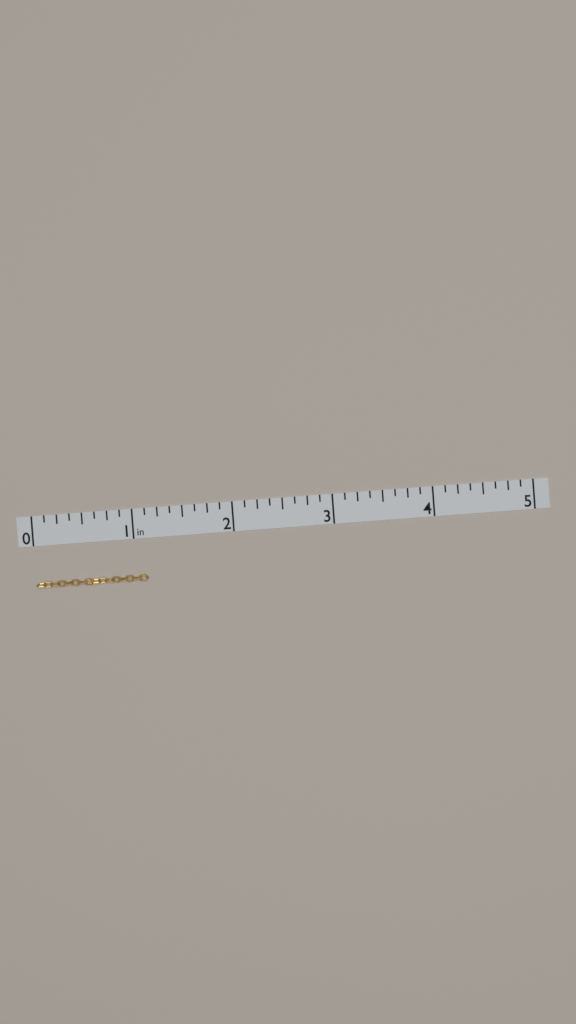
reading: 1.125 in
